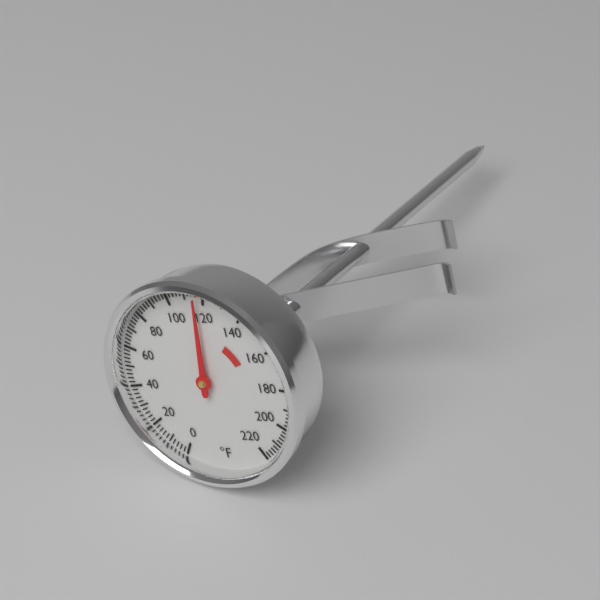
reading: 116 °F
